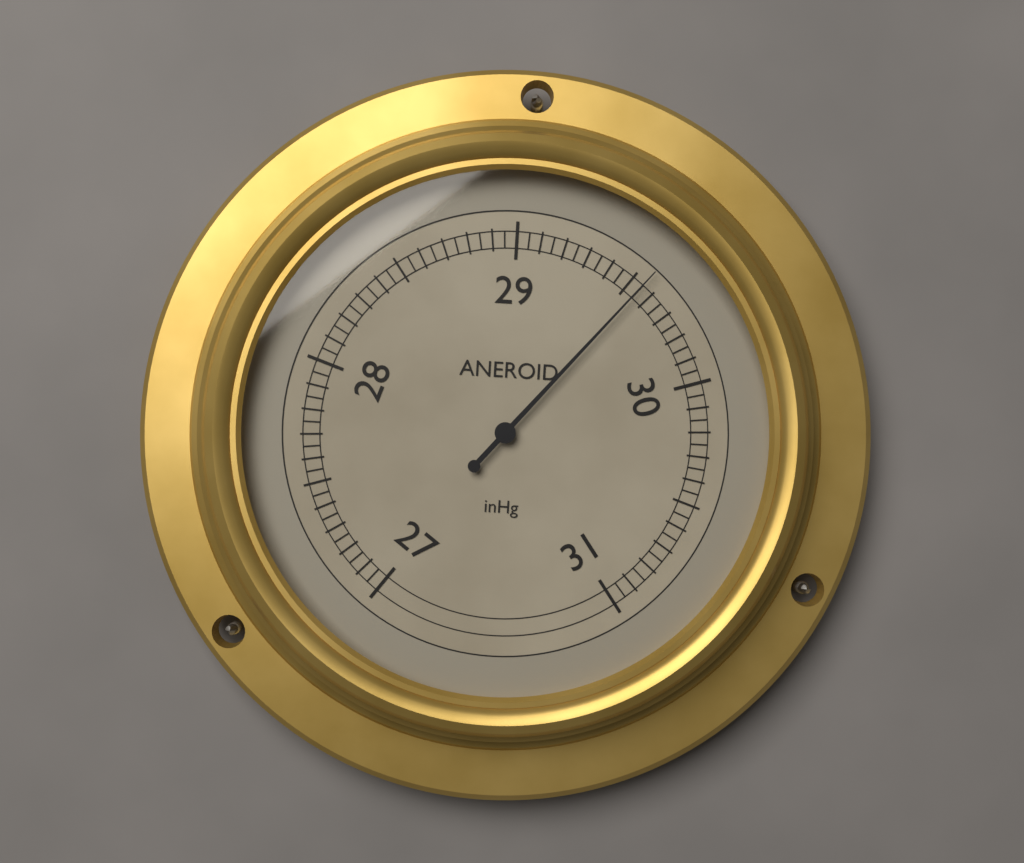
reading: 29.55 inHg
